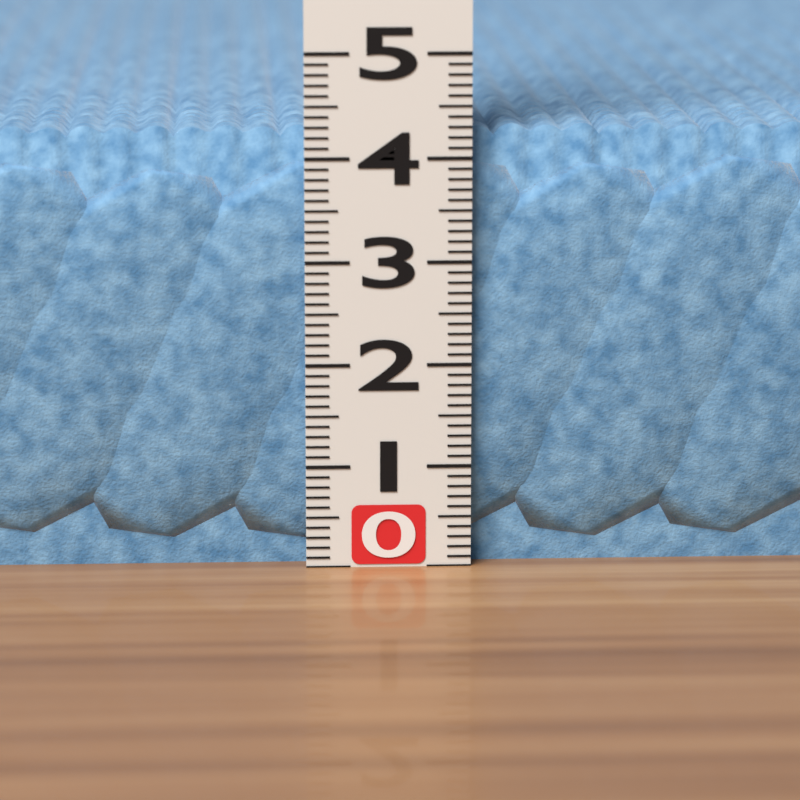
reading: 4.3 (no unit)
